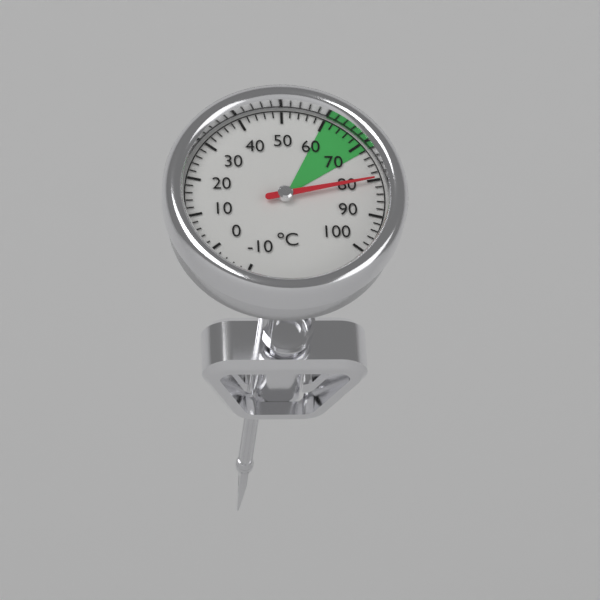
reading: 80 °C
